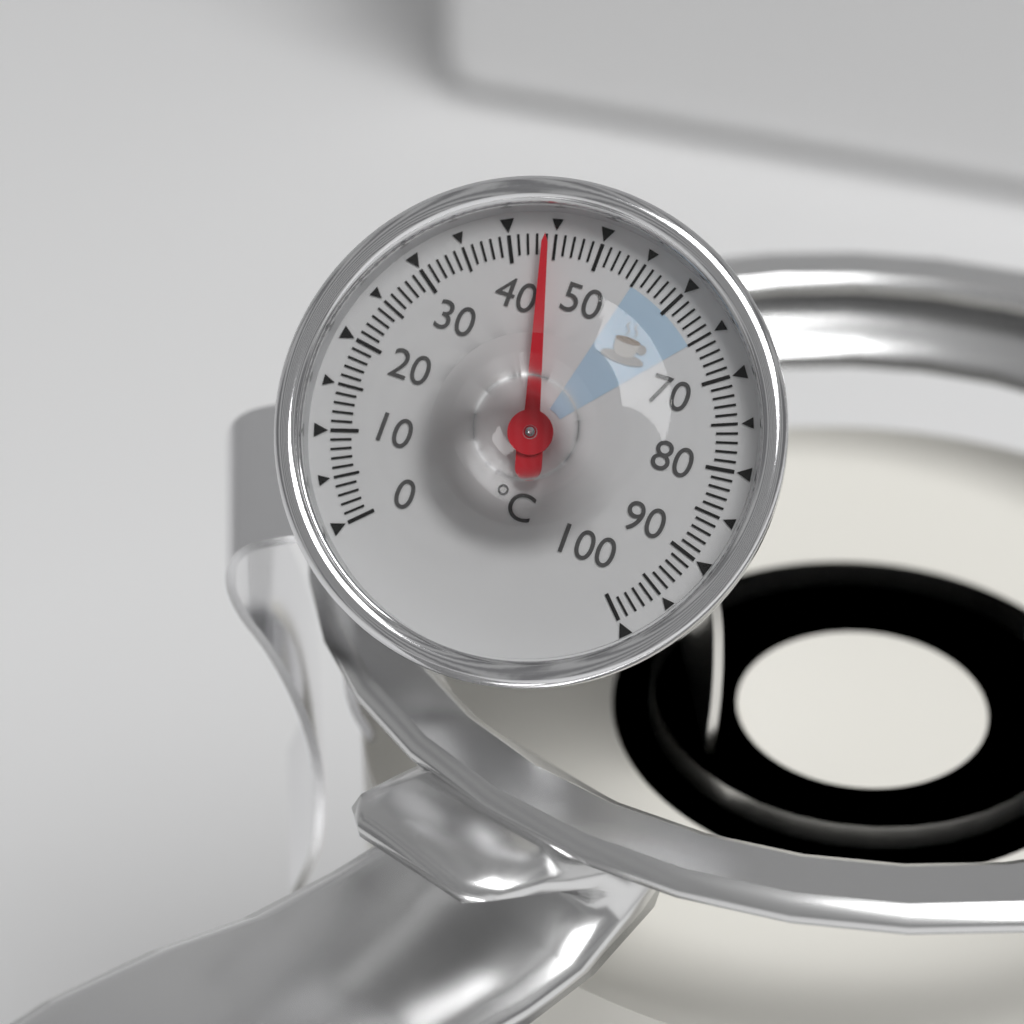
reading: 44 °C
